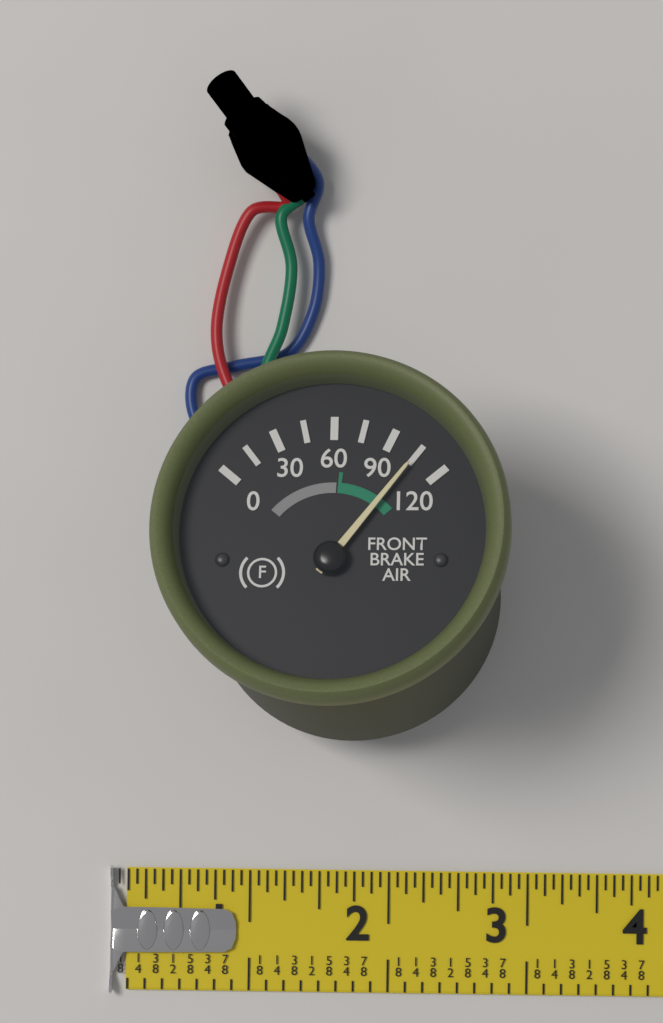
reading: 105 (no unit)
